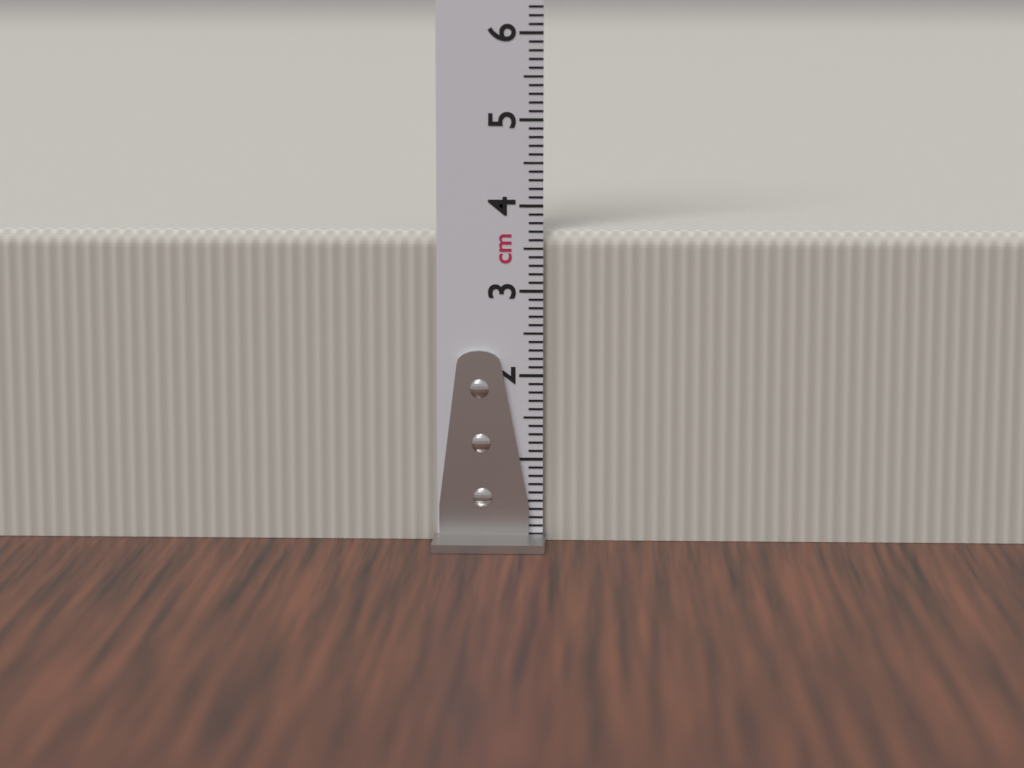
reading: 3.7 cm
